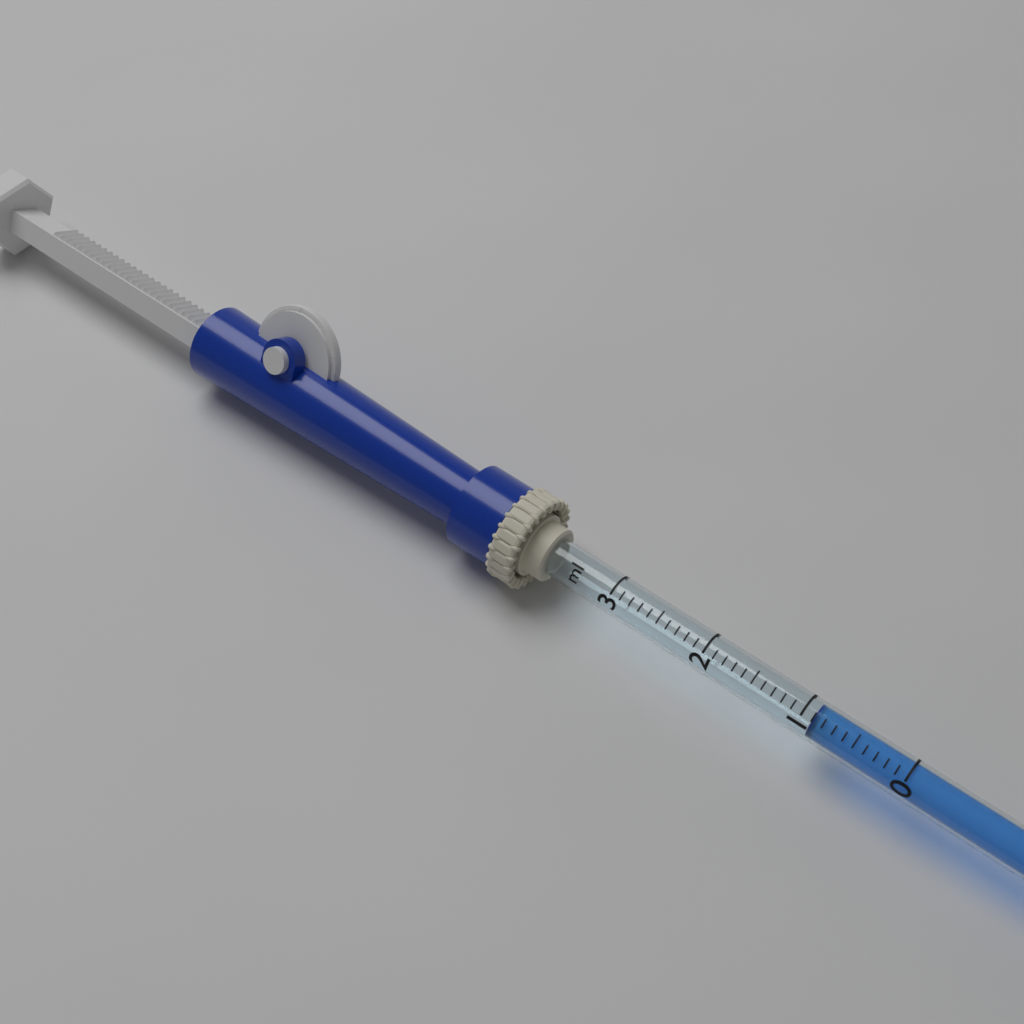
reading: 0.9 ml
